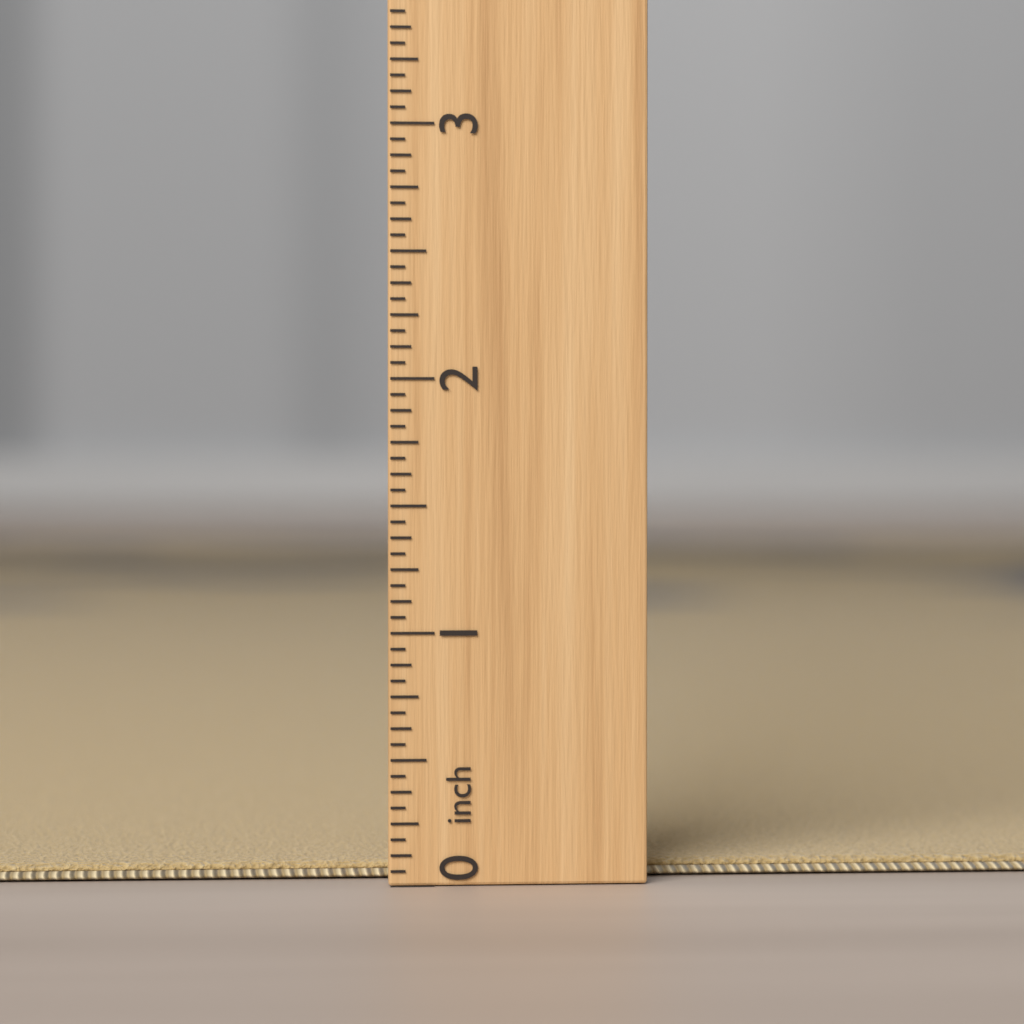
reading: 0.0625 inch
